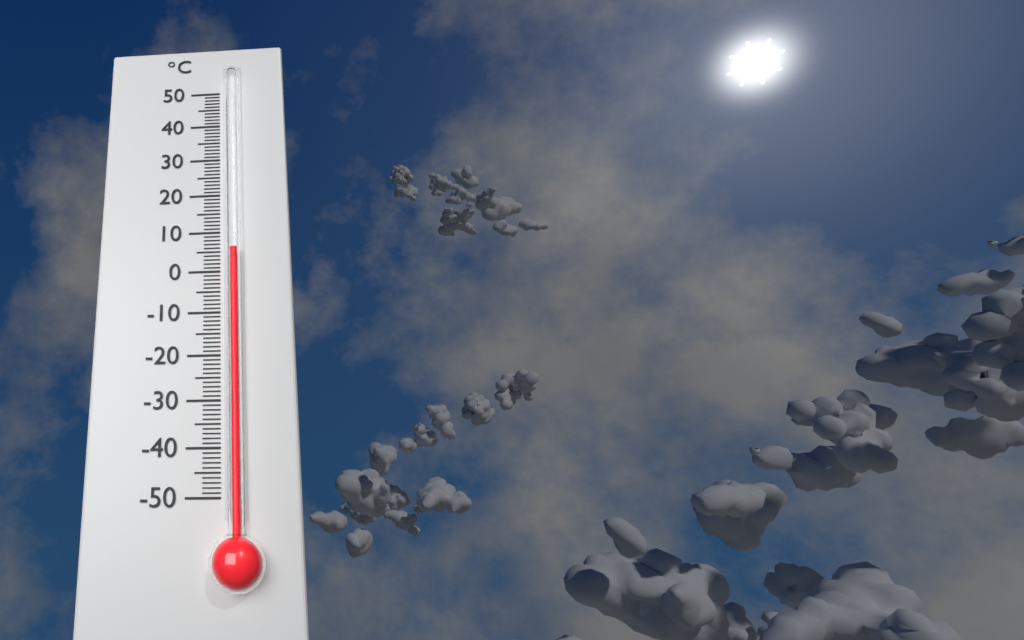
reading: 5 °C
